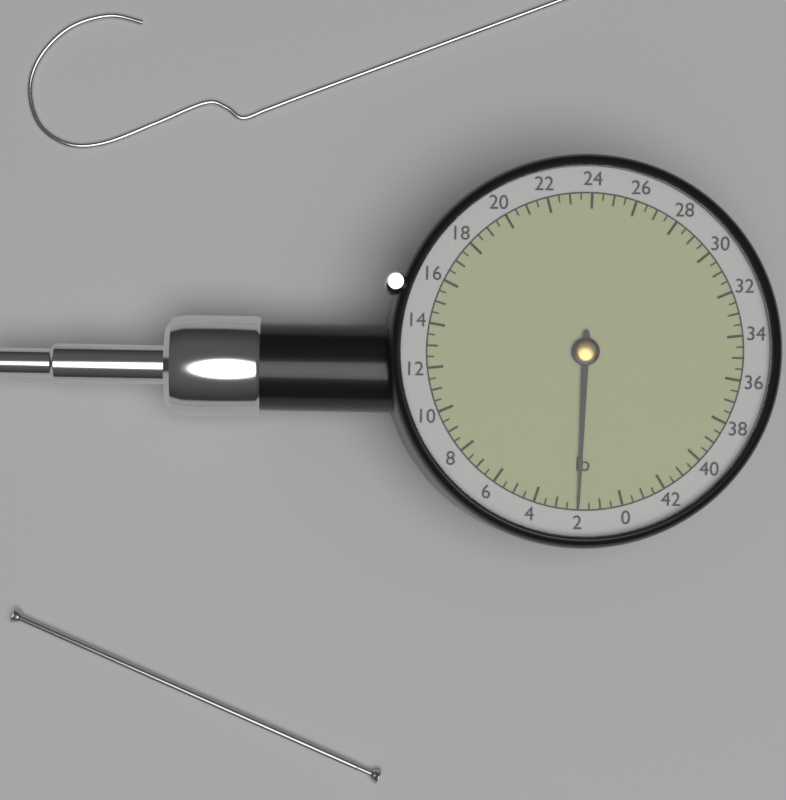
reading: 2.0 lb
